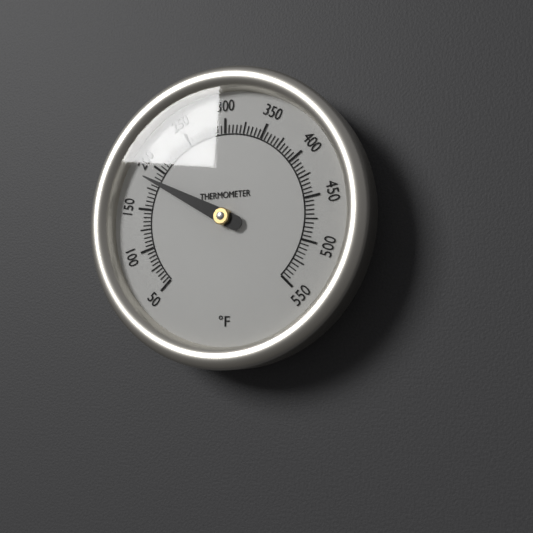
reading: 185 °F
